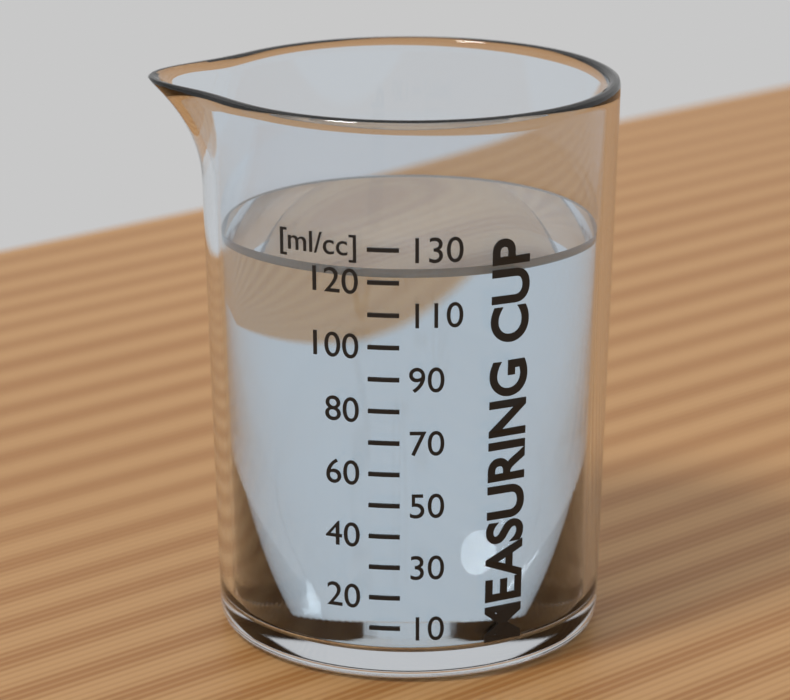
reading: 123 ml
